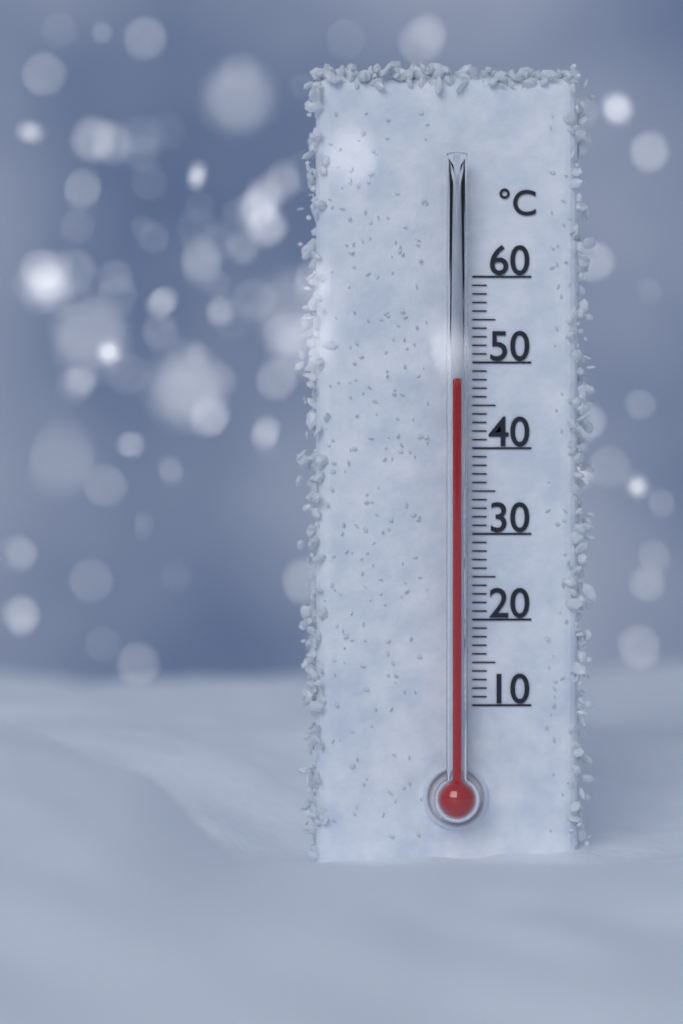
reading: 48 °C
